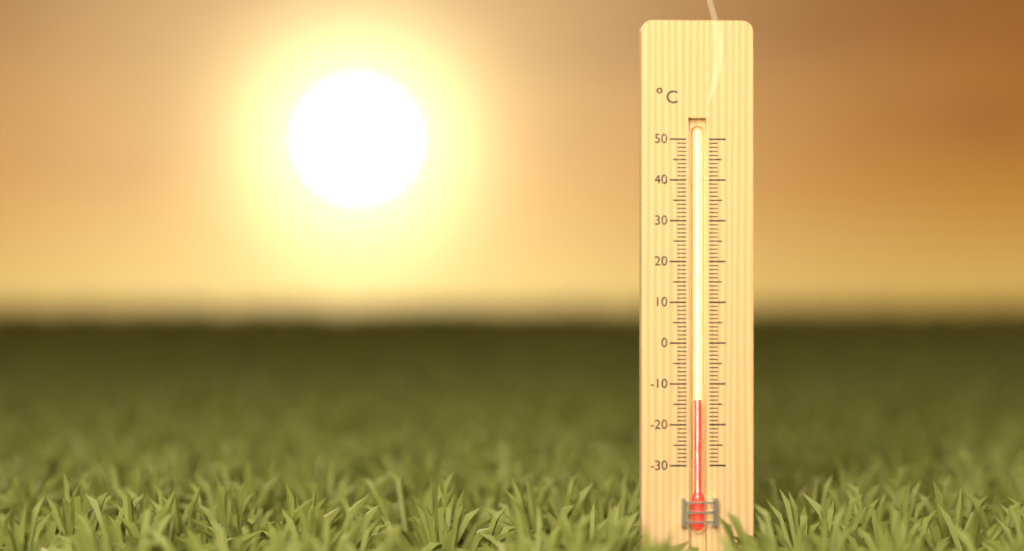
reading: -14 °C
